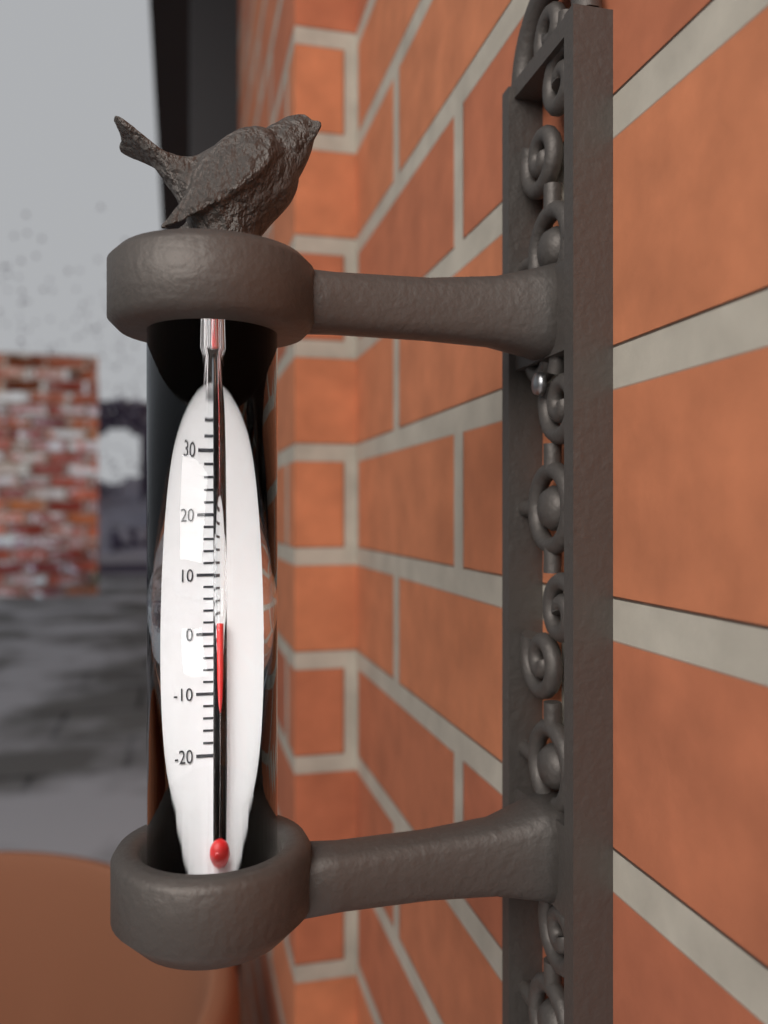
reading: 2 °C
